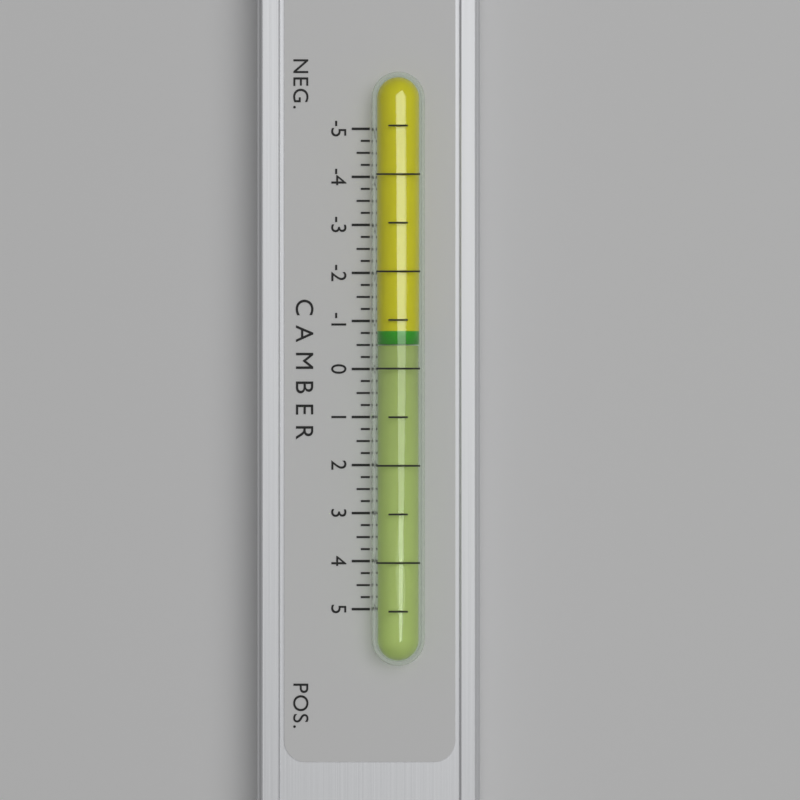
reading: -0.50 (no unit)
